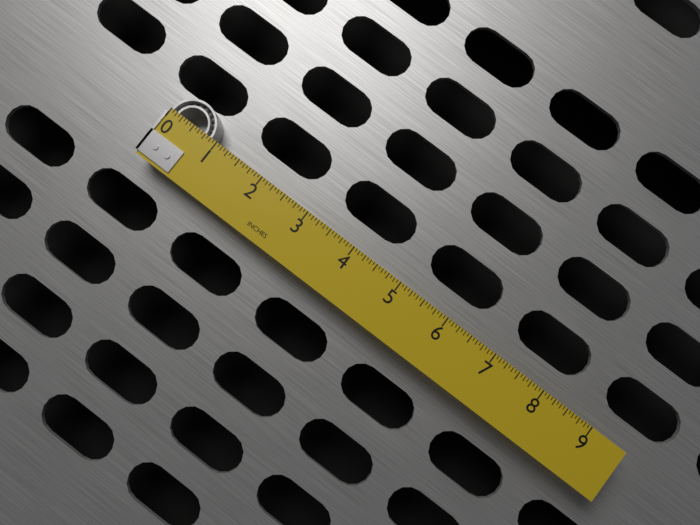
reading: 0.8750 in
